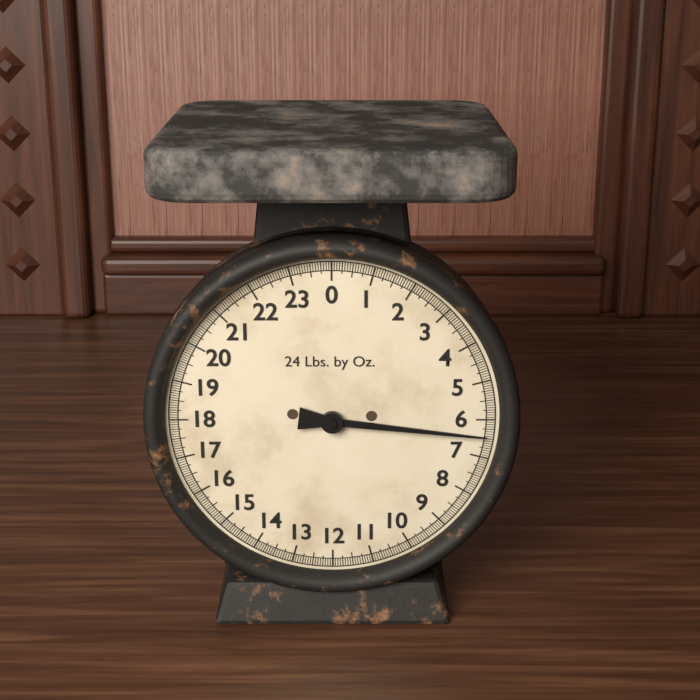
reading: 6.4375 lb
